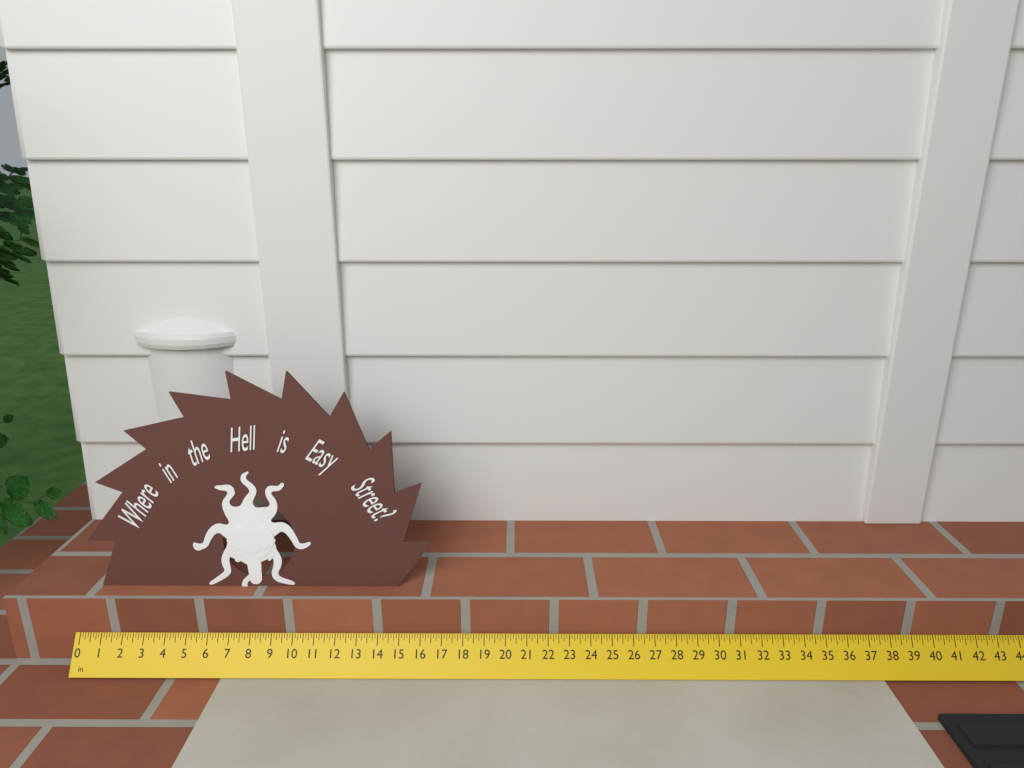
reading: 16.500 in
